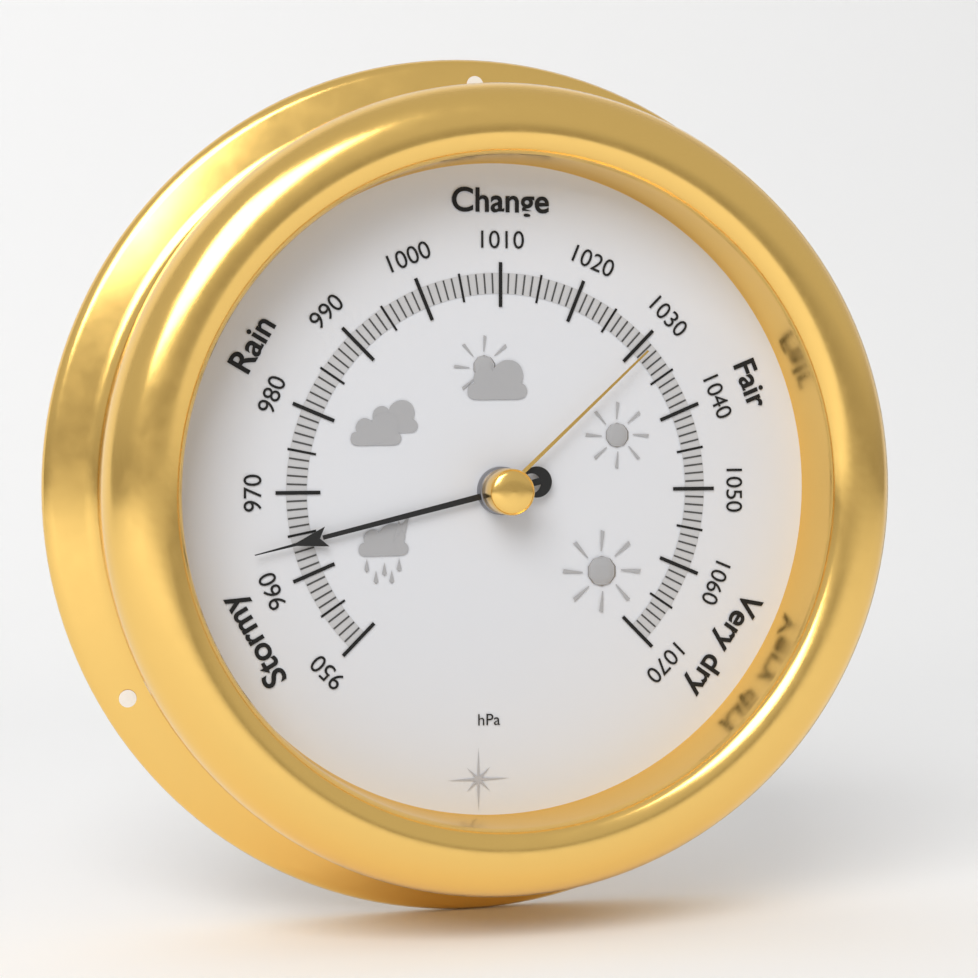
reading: 964 hPa
